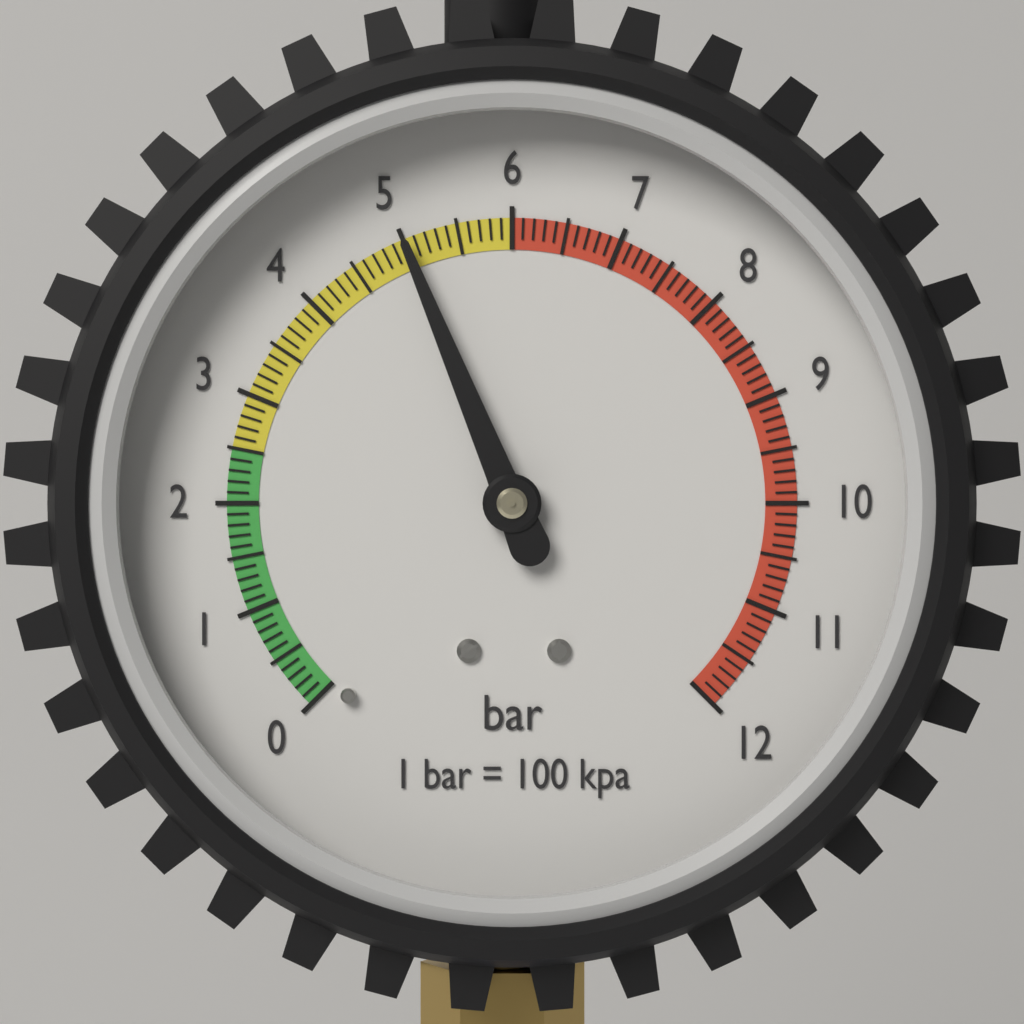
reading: 5.0 bar
